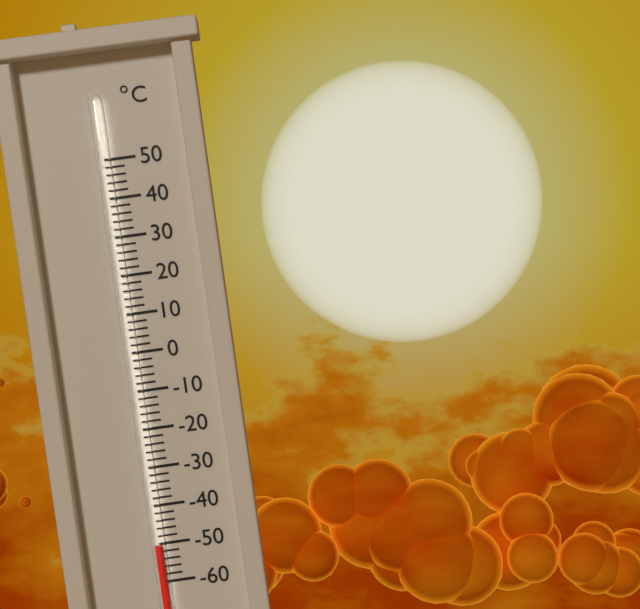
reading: -50 °C
